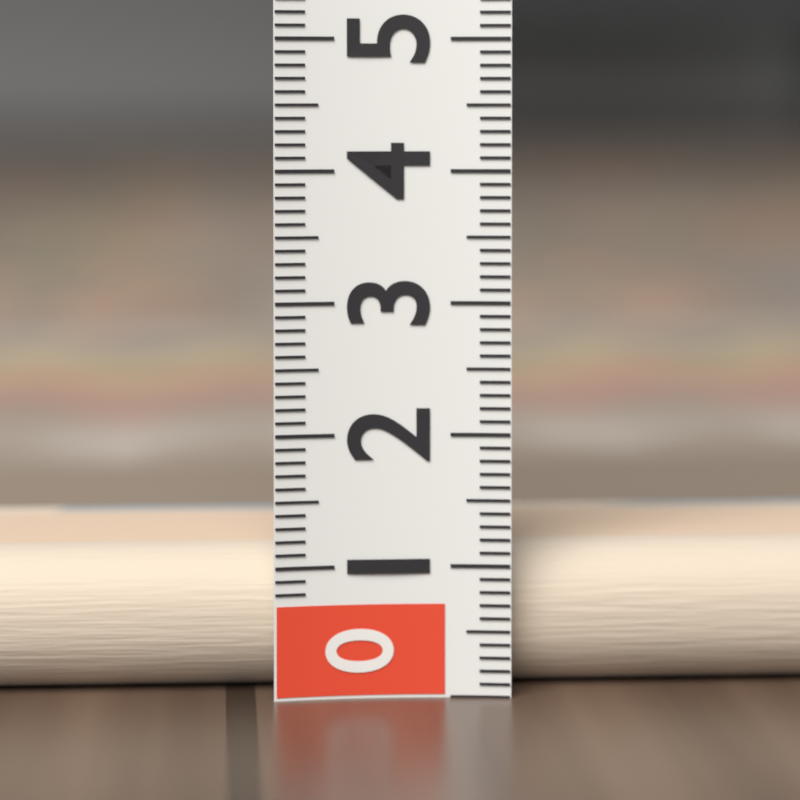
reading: 1.1 (no unit)
